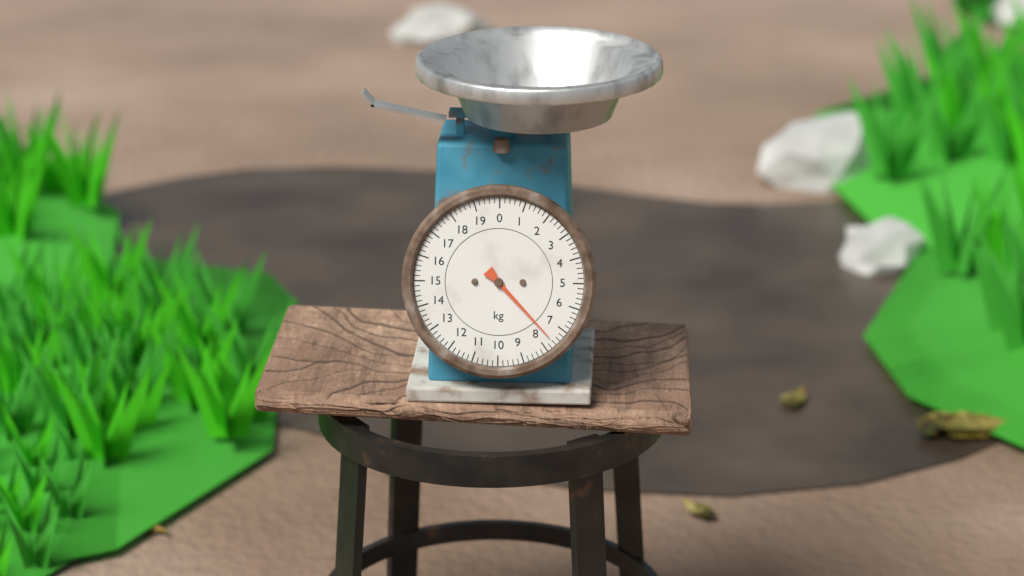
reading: 7.6 kg
